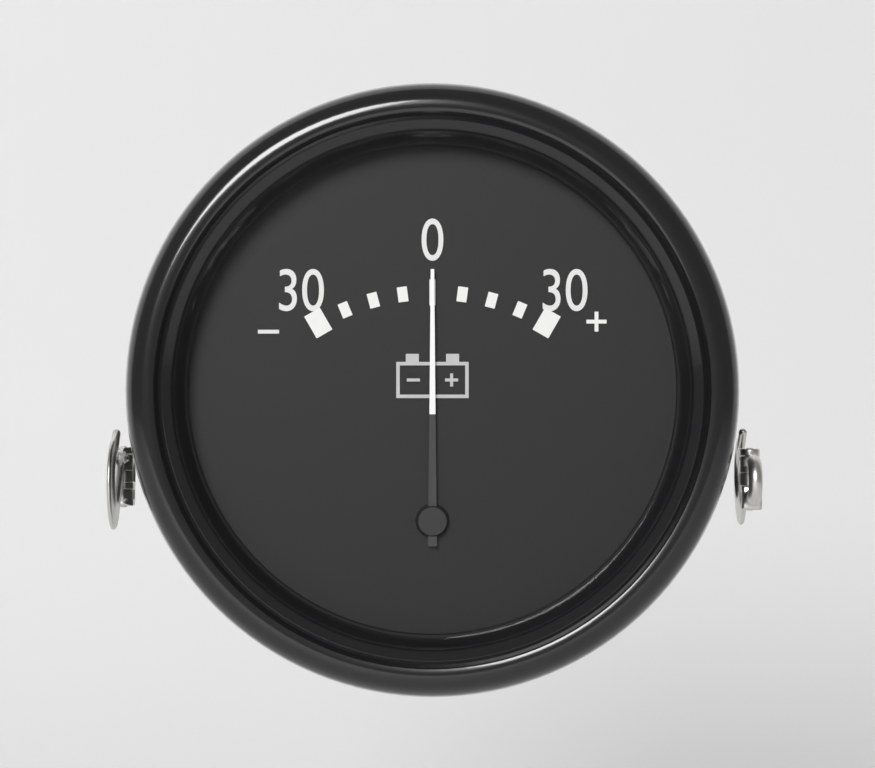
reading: 0.0 (no unit)
